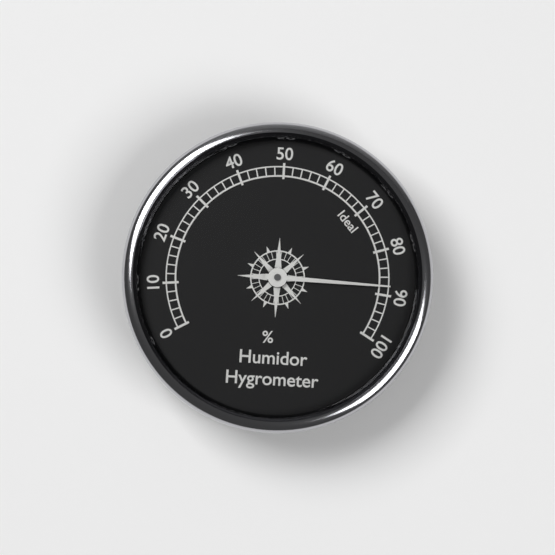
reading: 88 %
